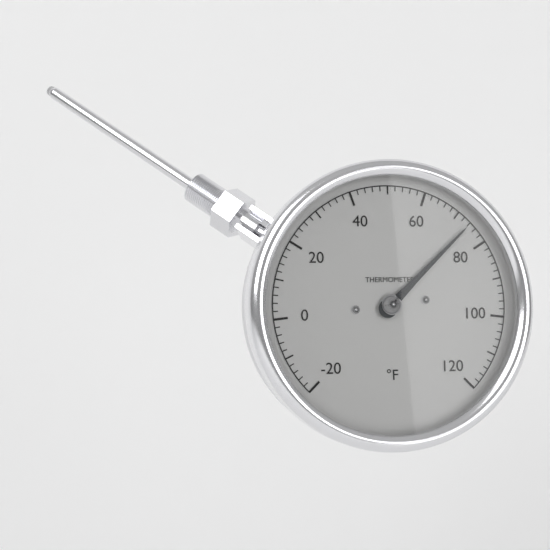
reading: 74 °F
